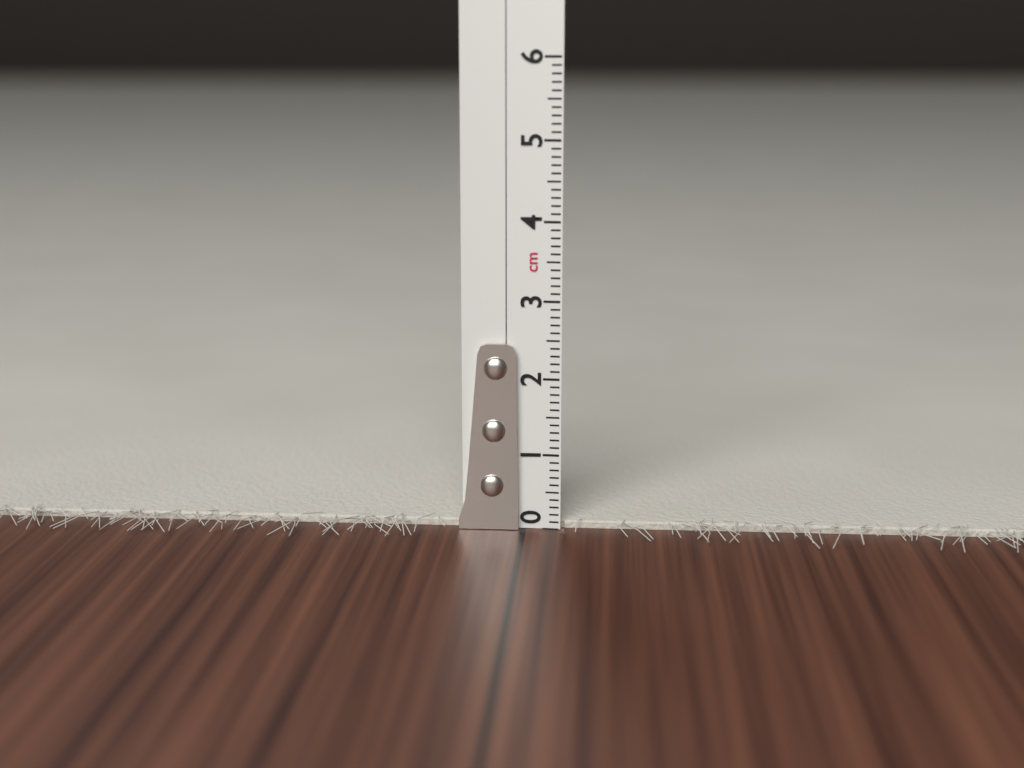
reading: 0.1 cm
